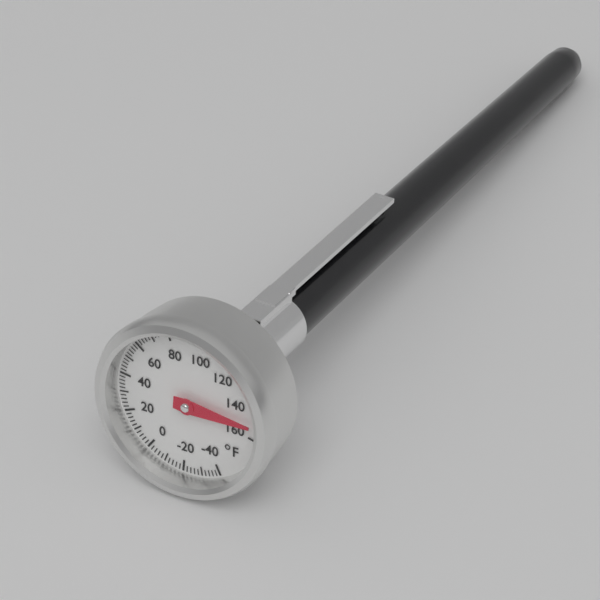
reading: 152 °F
